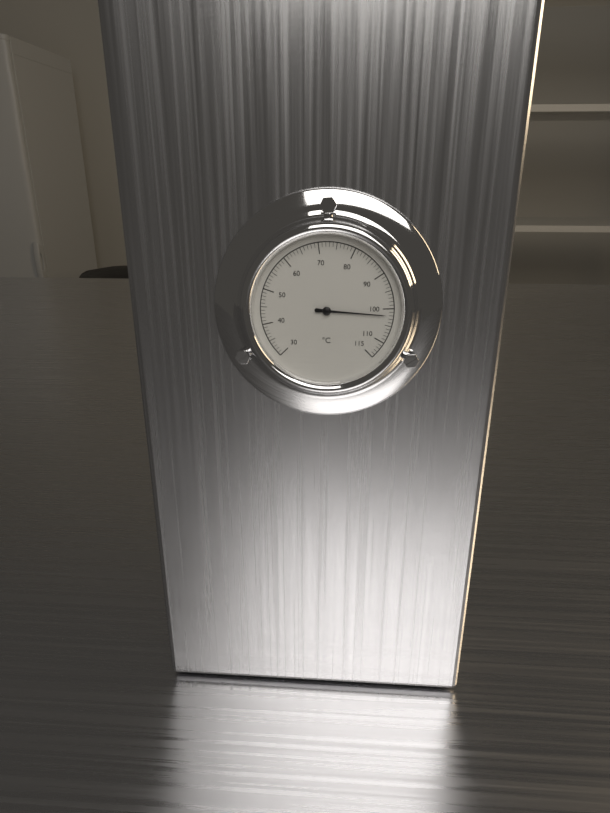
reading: 102 °C
